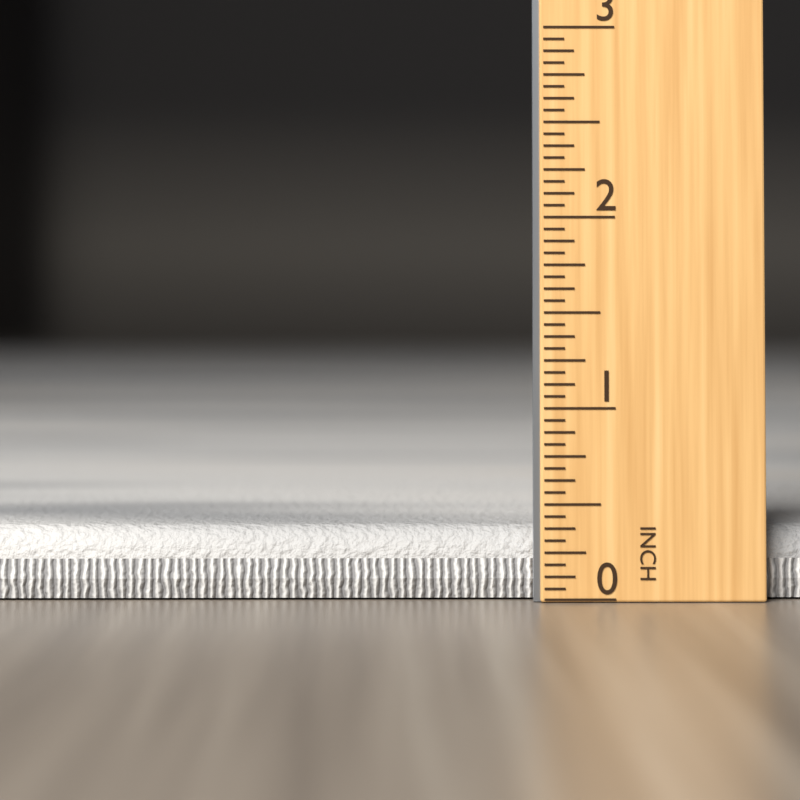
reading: 0.3750 in
